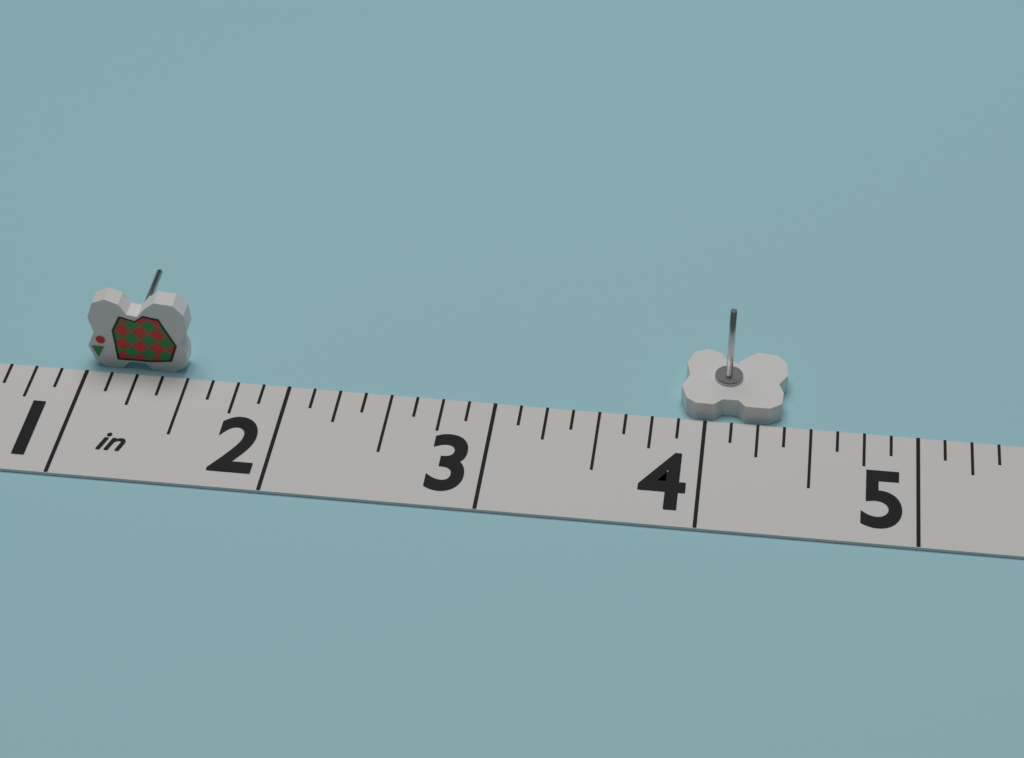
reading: 4.375 in
